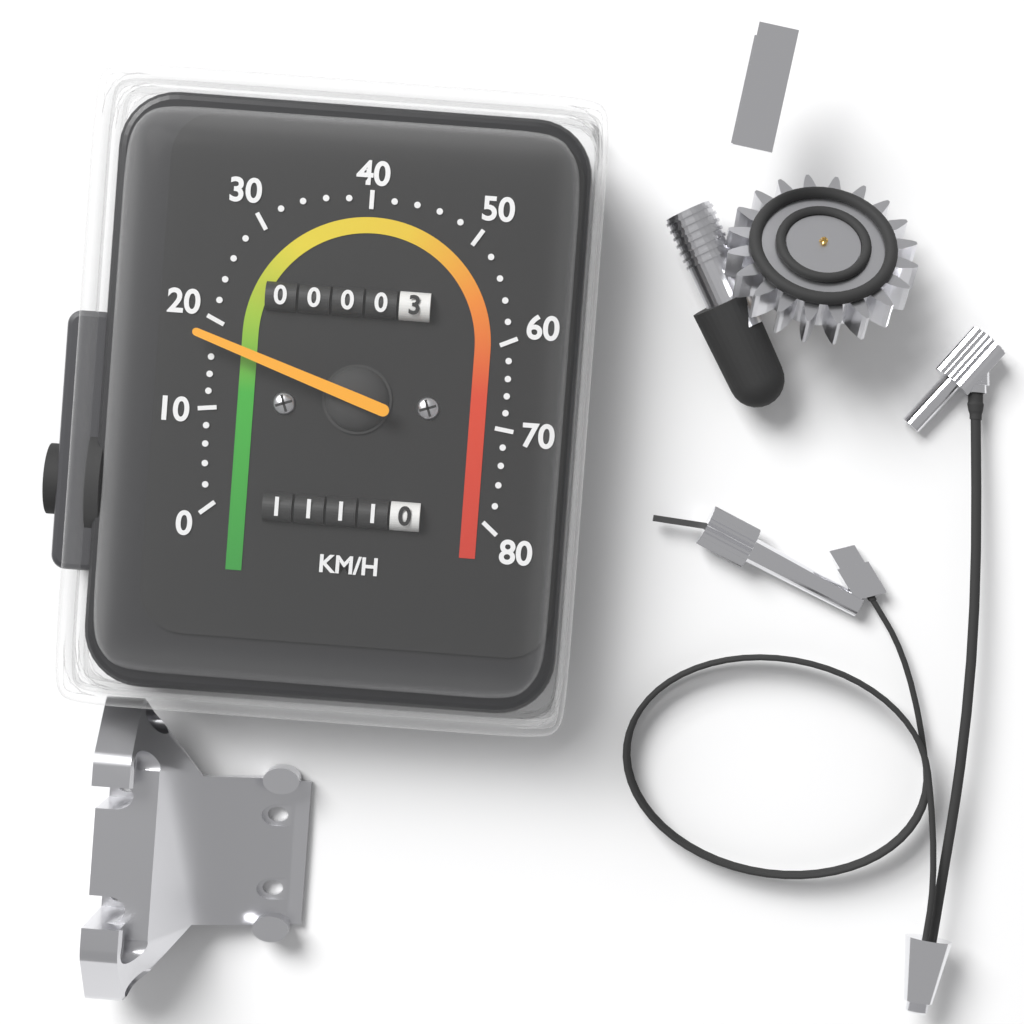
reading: 18 km/h
